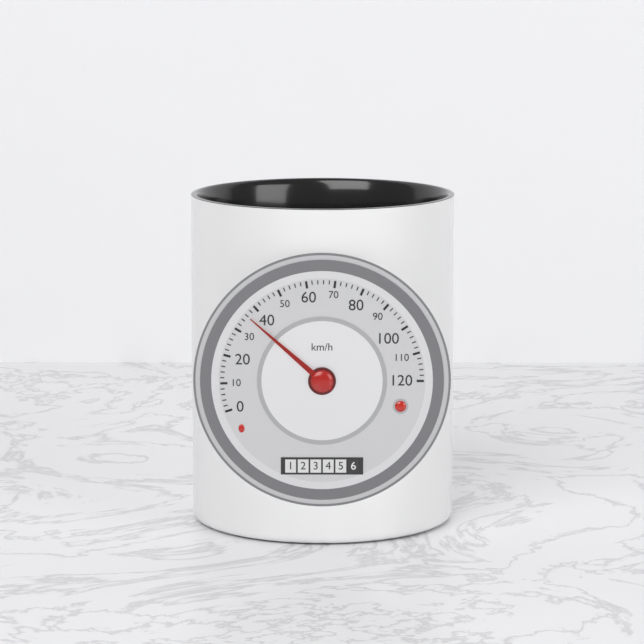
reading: 36 km/h
